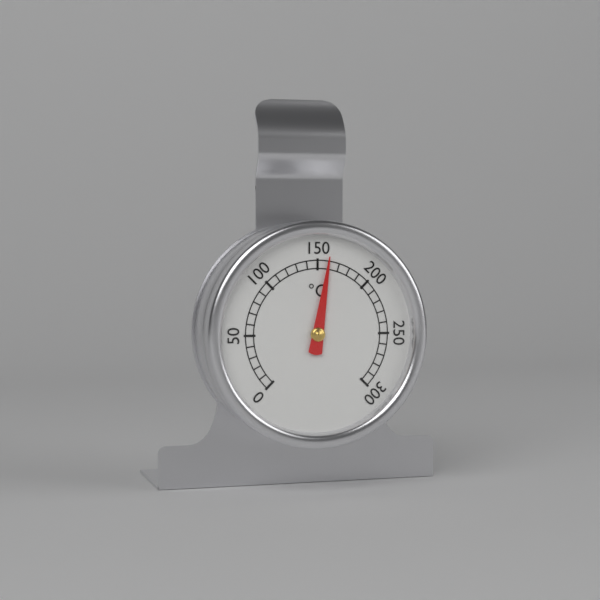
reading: 160 °C
